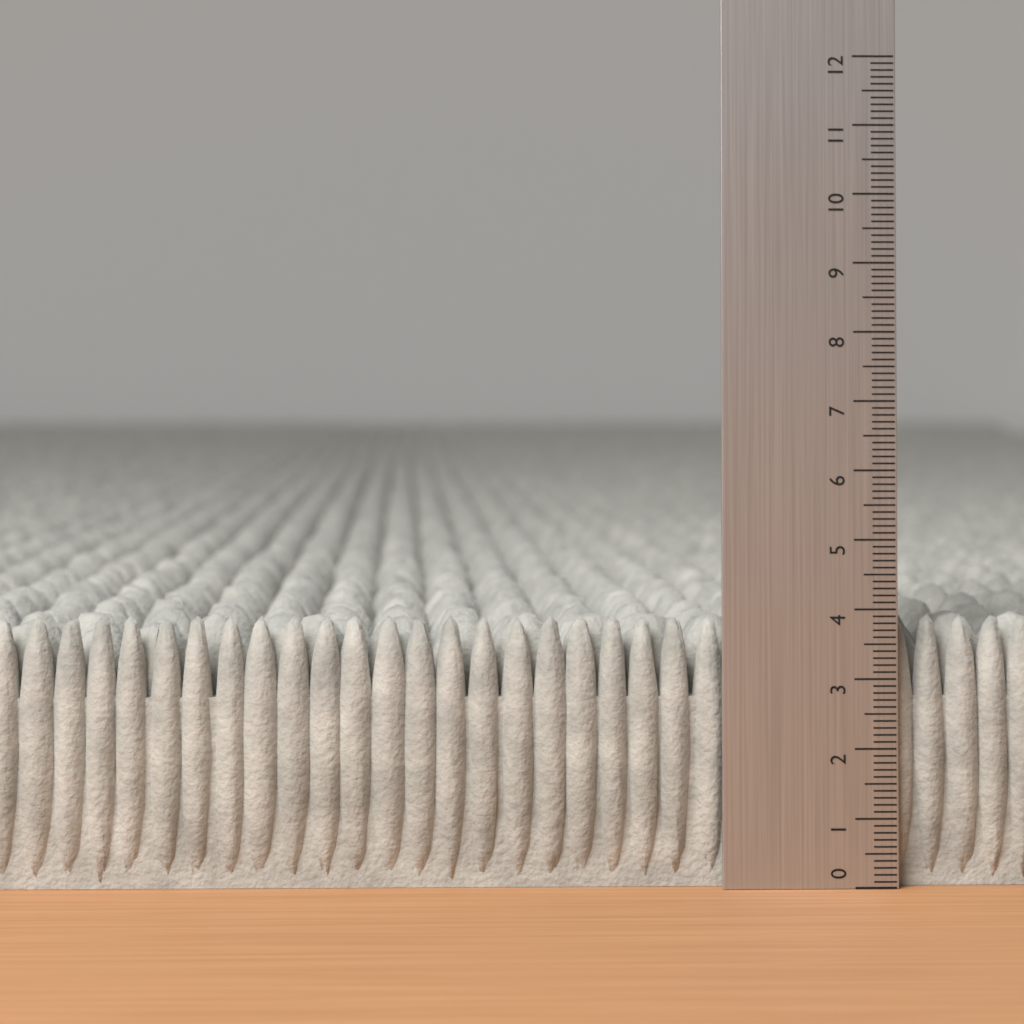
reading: 3.9 (no unit)
